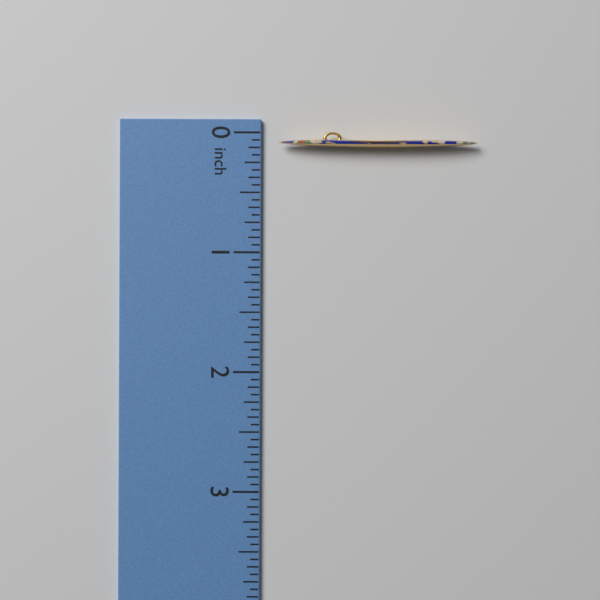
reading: 0.1250 in
